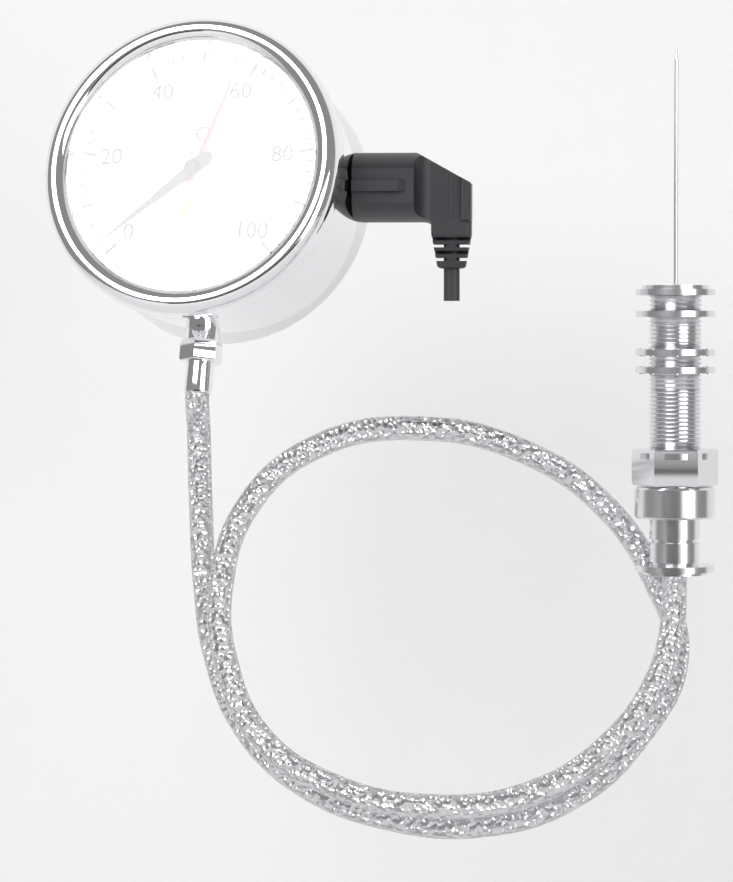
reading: 2 °C
